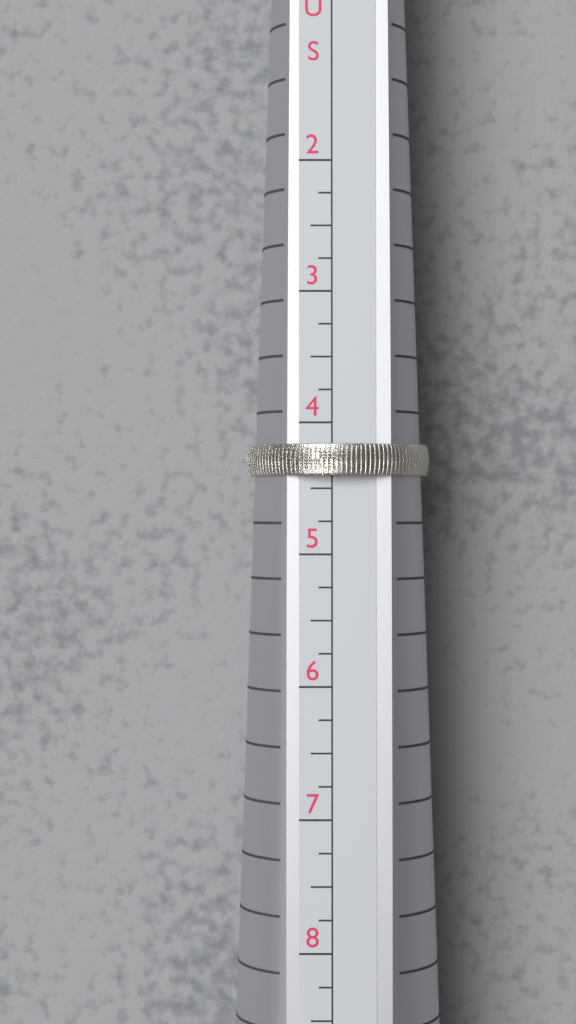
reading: 4.40 US
